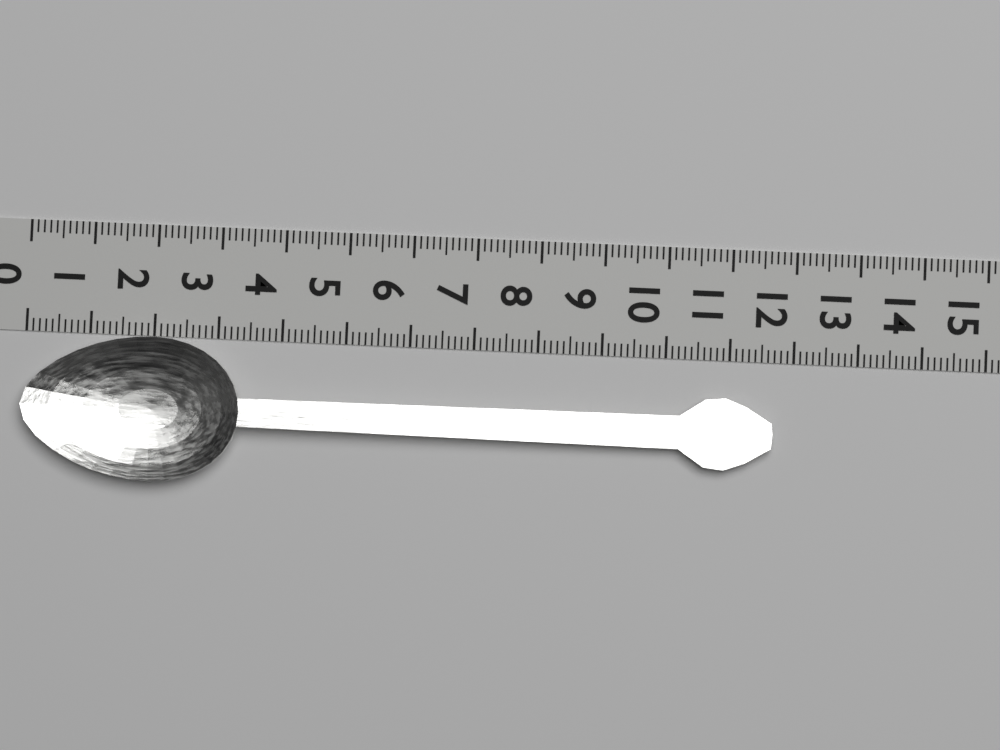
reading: 11.7 (no unit)
